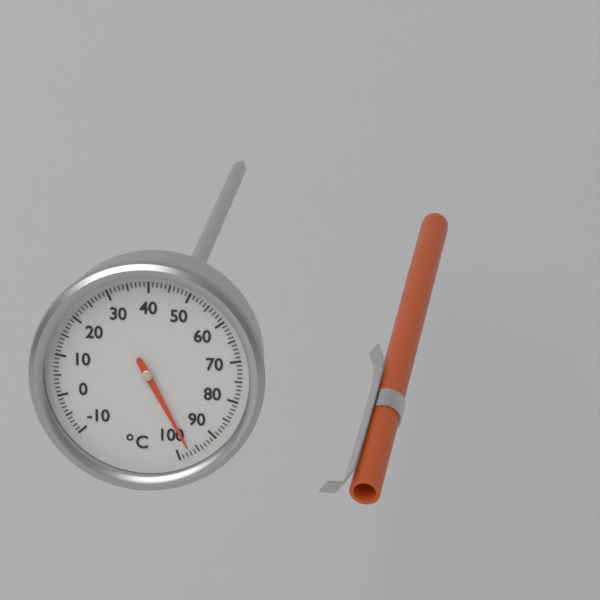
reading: 97 °C
